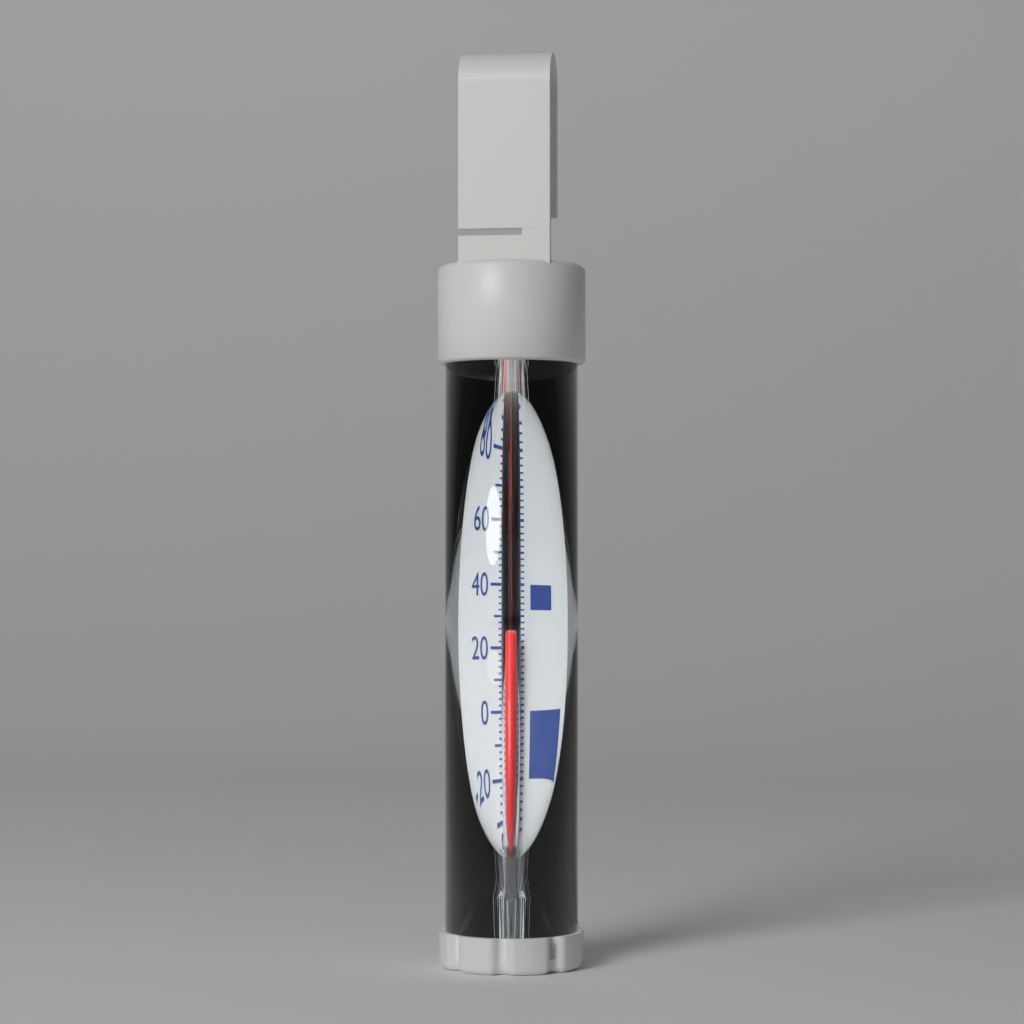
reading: 24 °F
